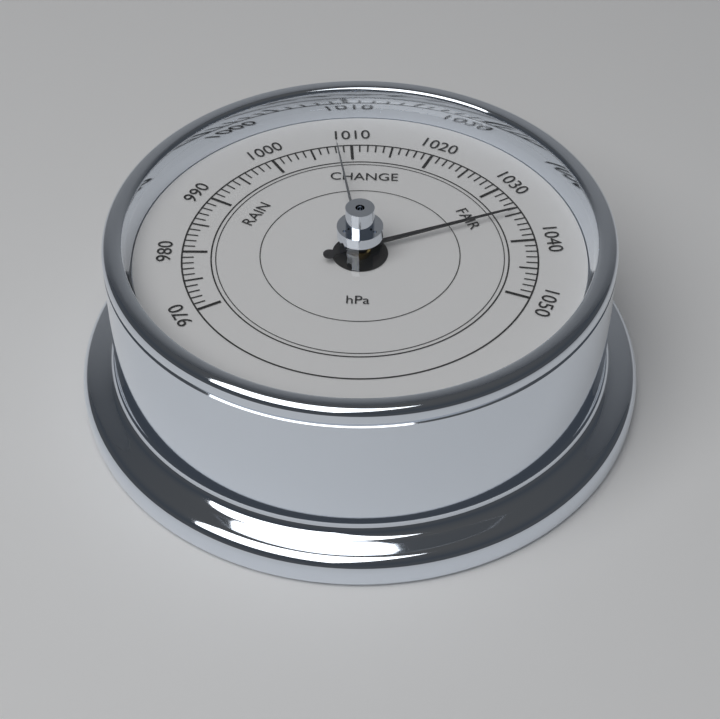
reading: 1035 hPa
